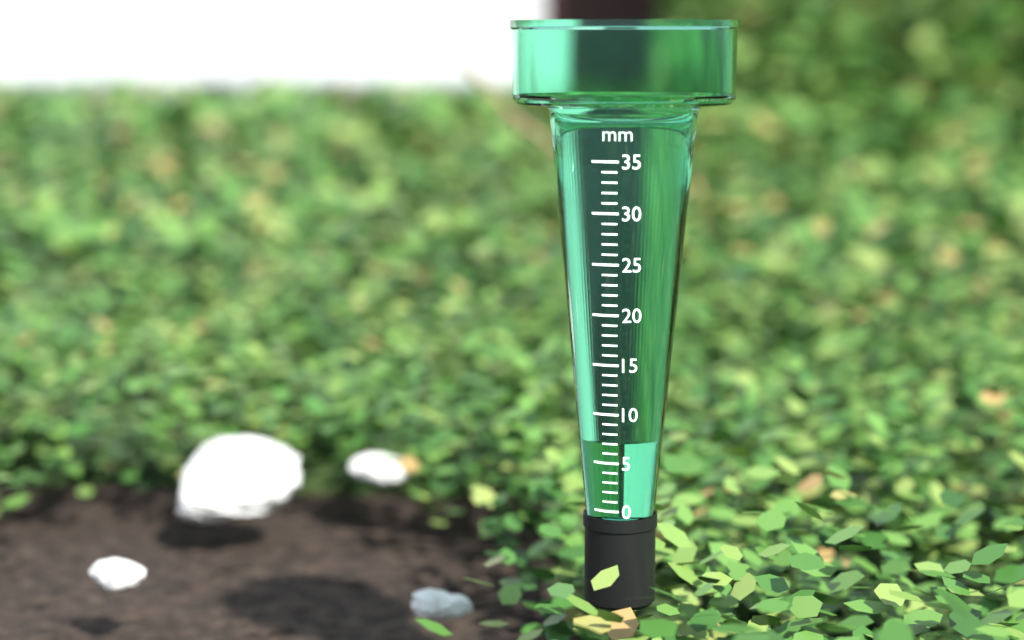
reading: 7 mm
